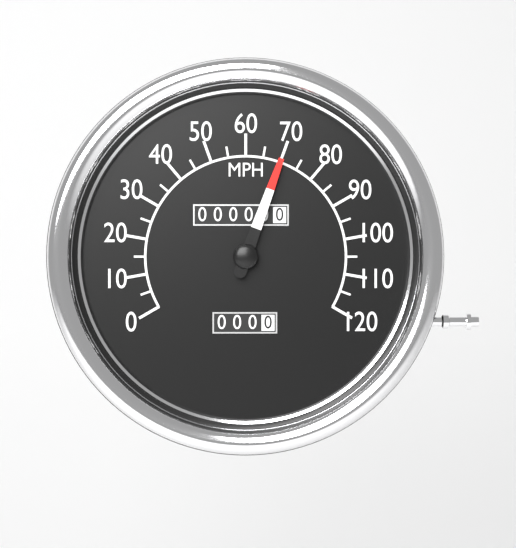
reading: 70 MPH
